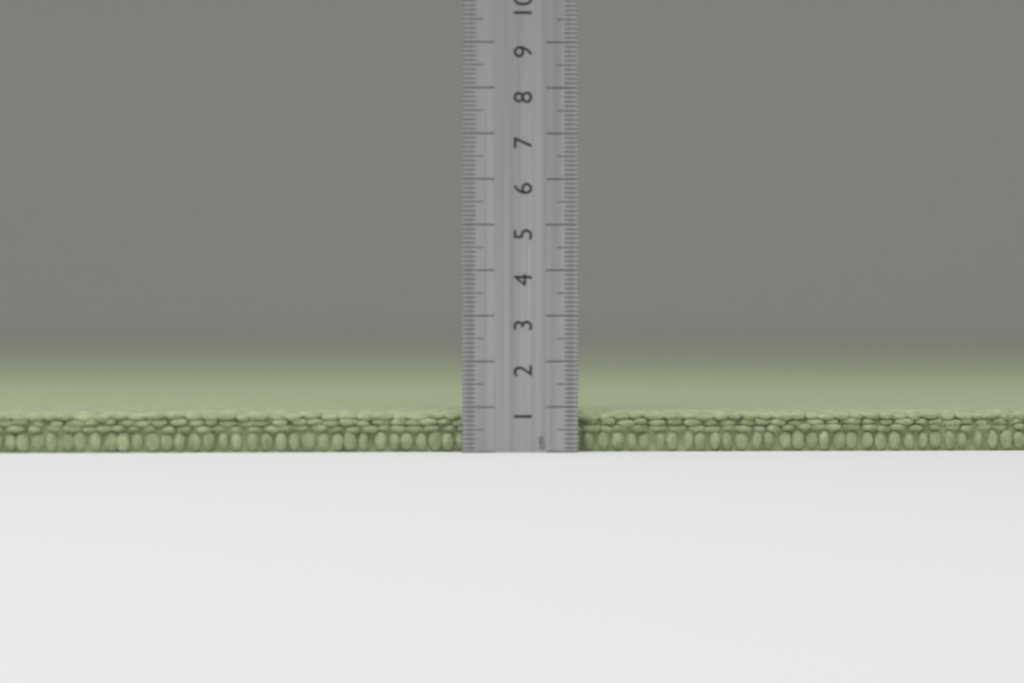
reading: 0.9 cm
